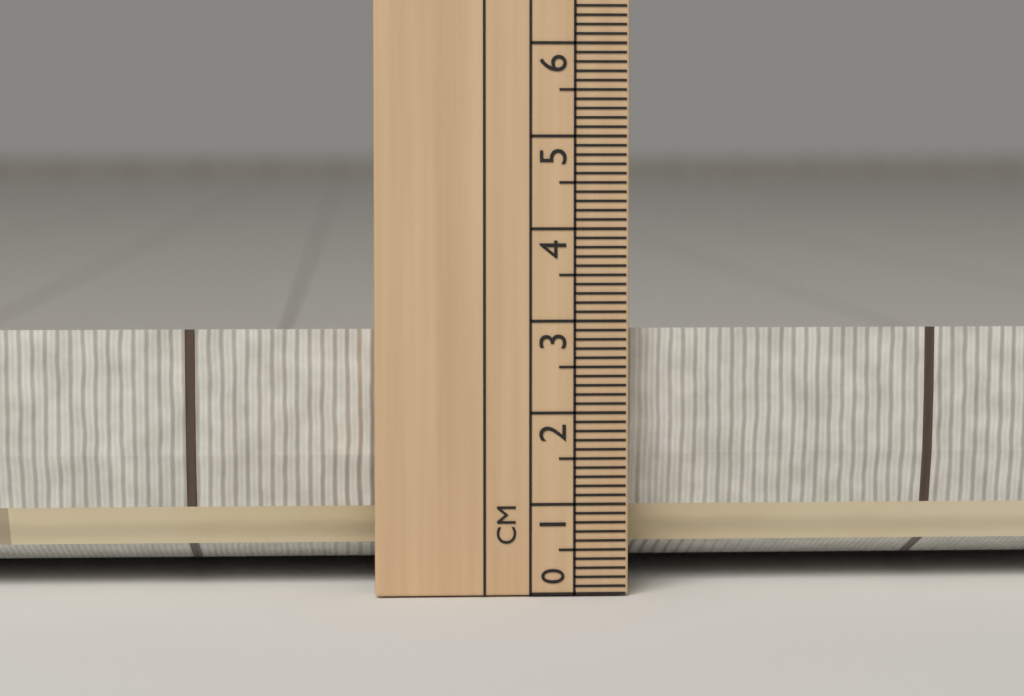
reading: 2.9 cm
